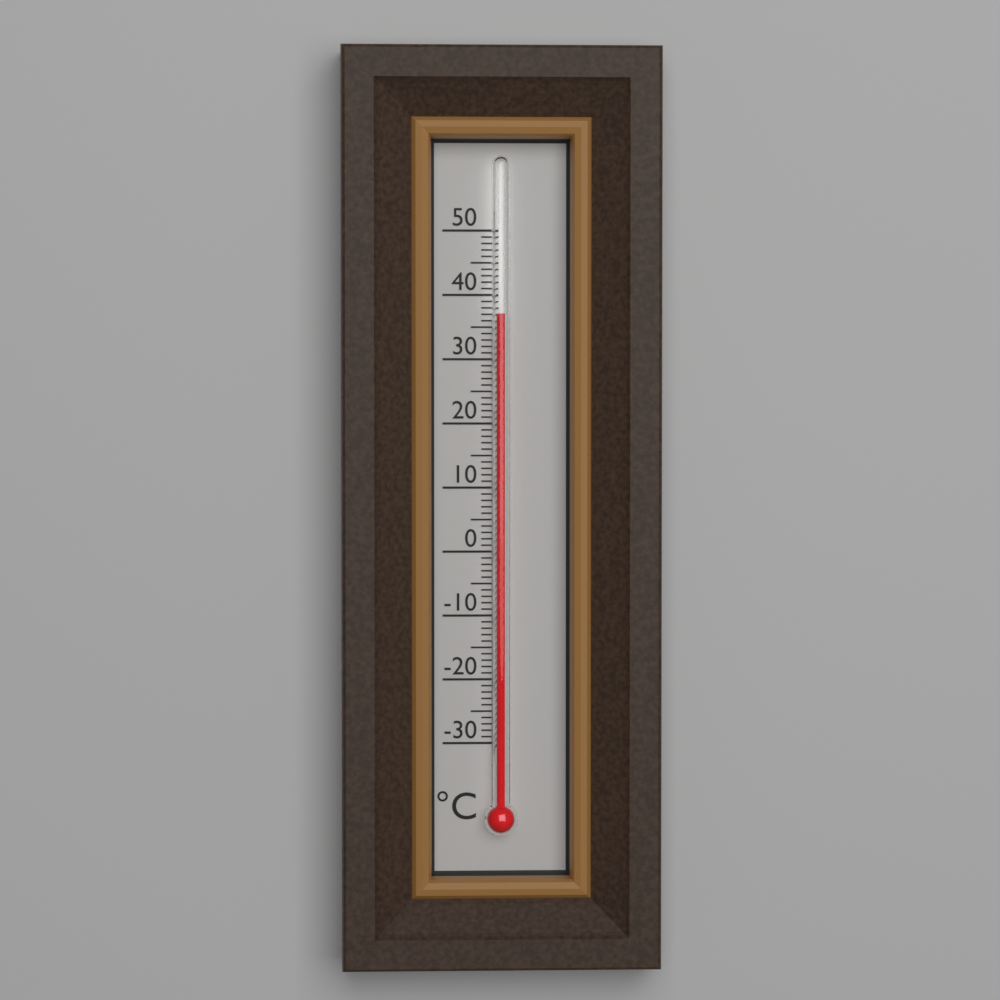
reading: 37 °C
